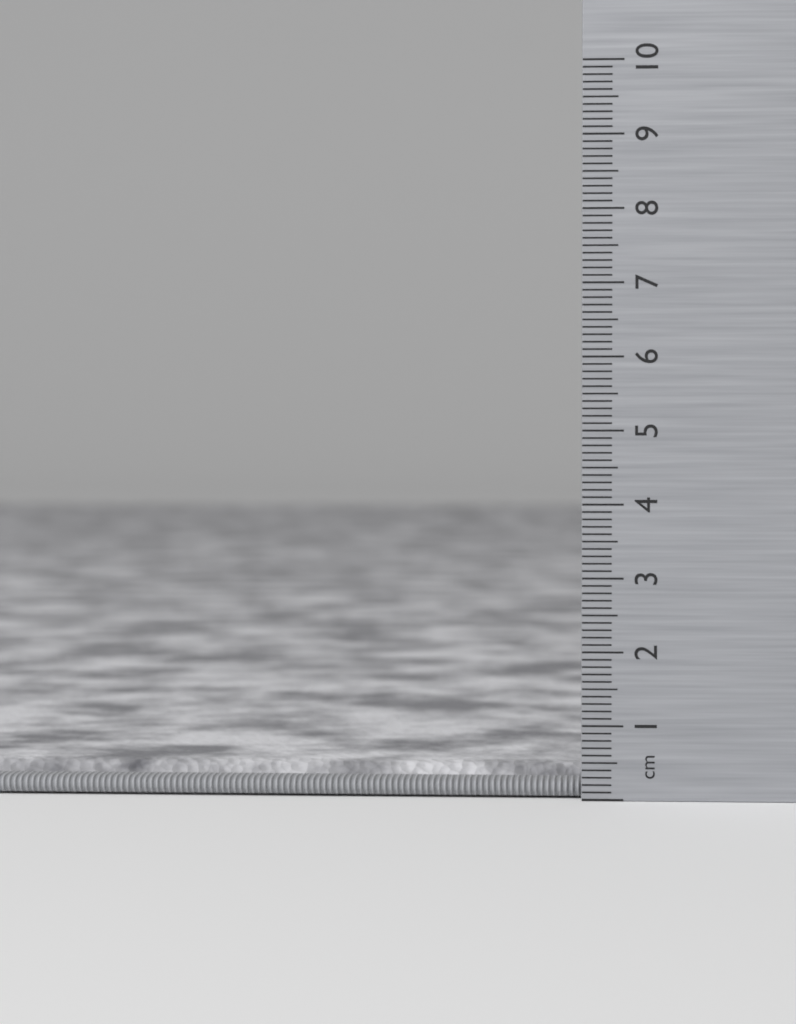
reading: 0.4 cm
